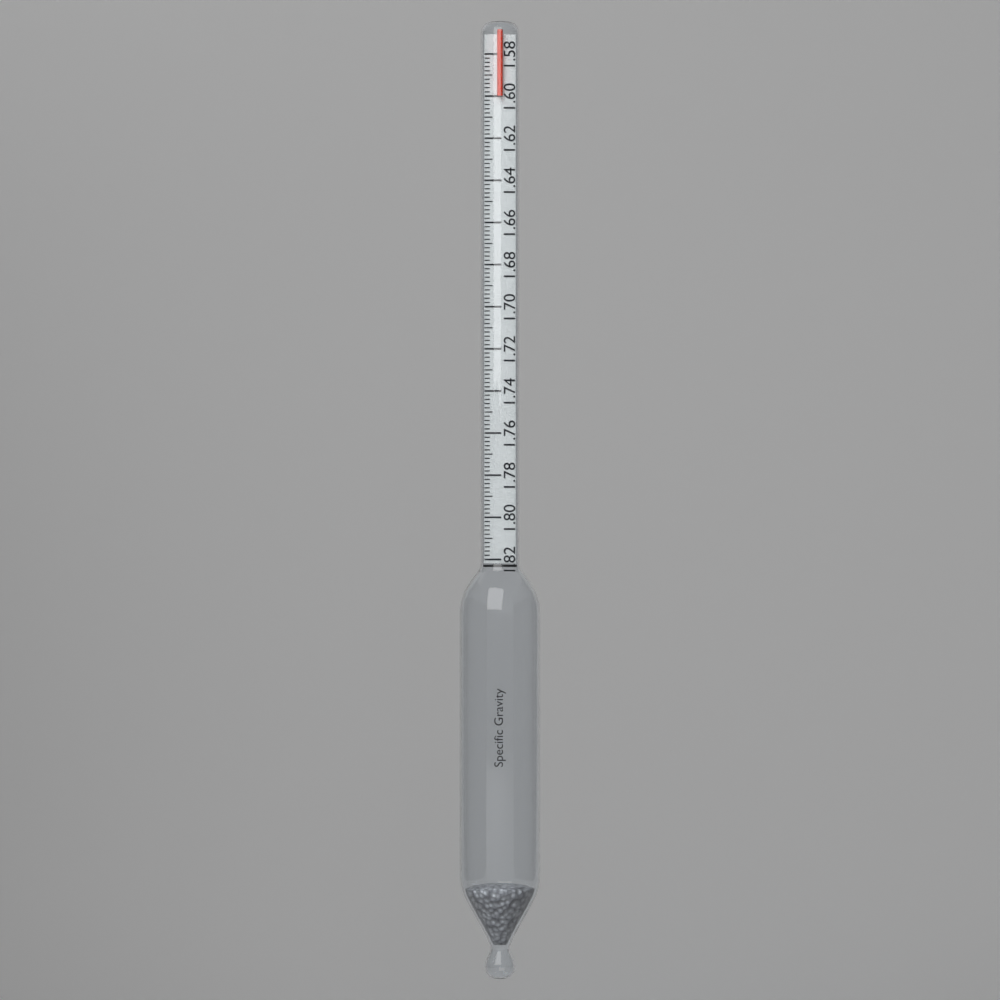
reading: 1.600 specific gravity
